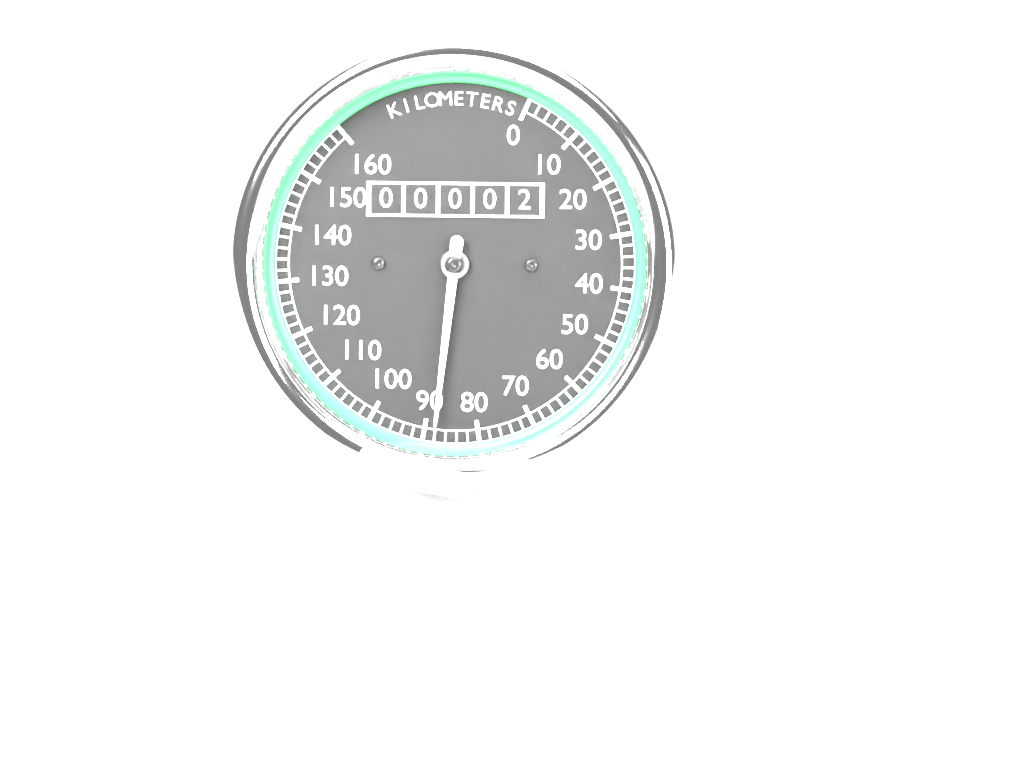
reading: 88 km/h
